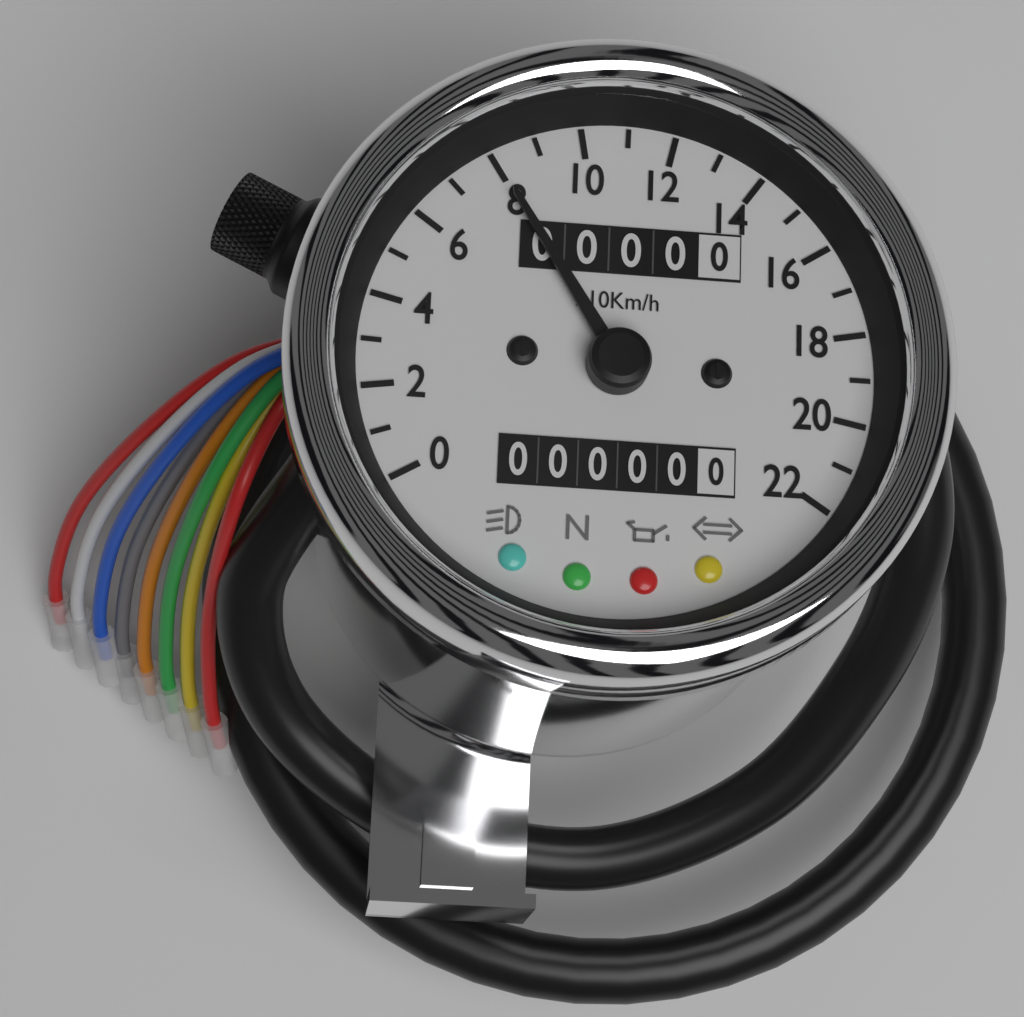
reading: 80 km/h
